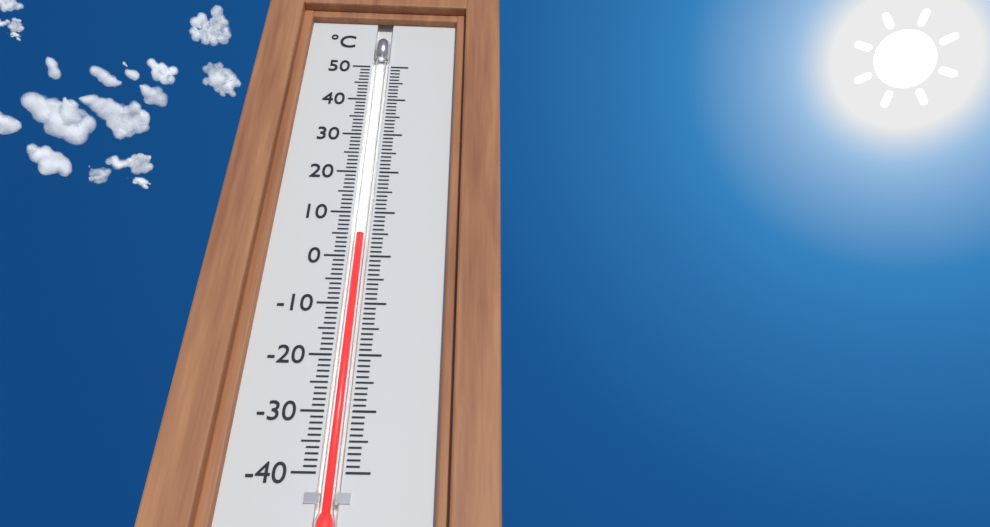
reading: 5 °C
